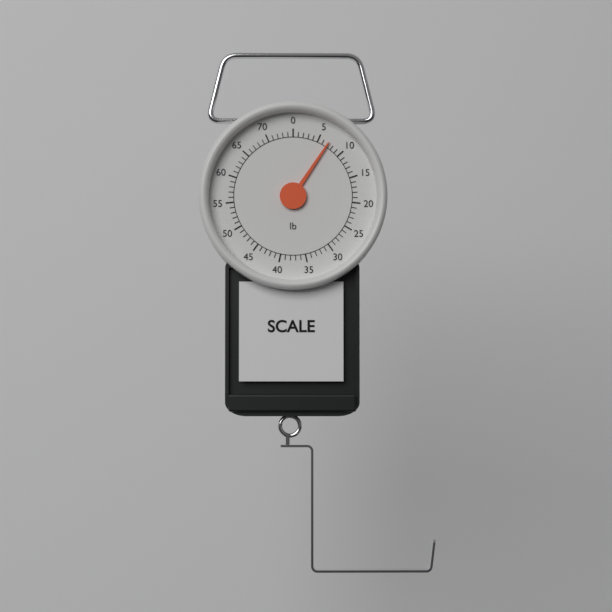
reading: 7 lb
